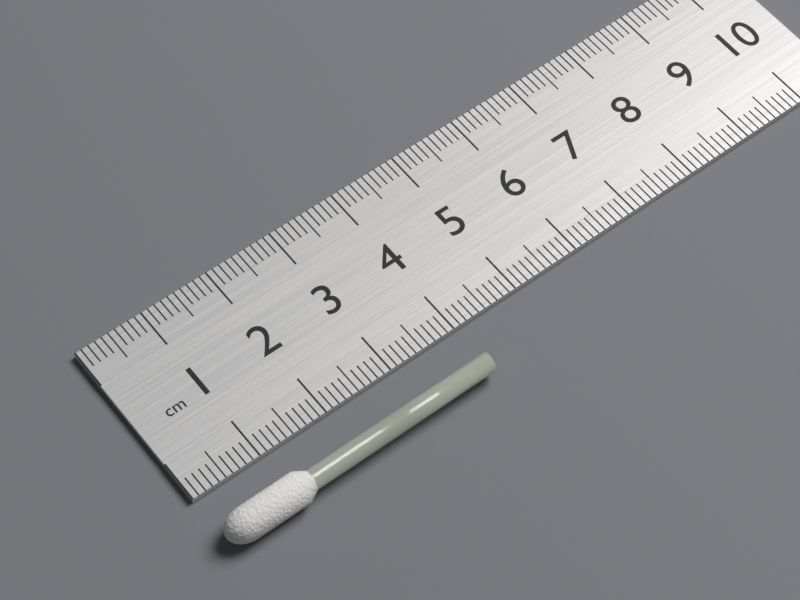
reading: 4.0 cm
